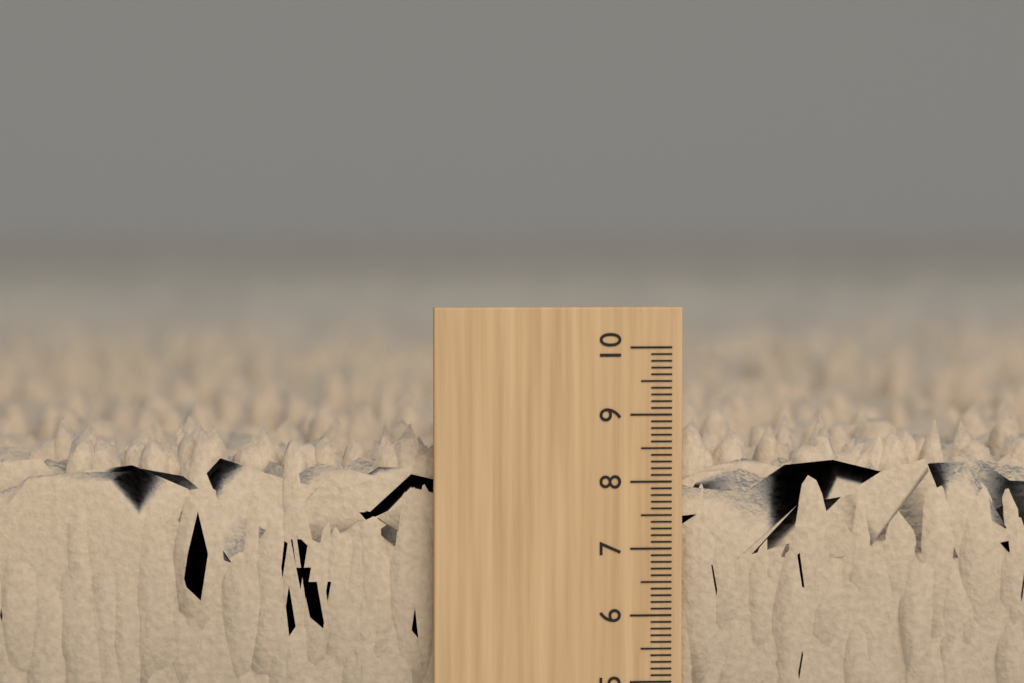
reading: 9.0 (no unit)
